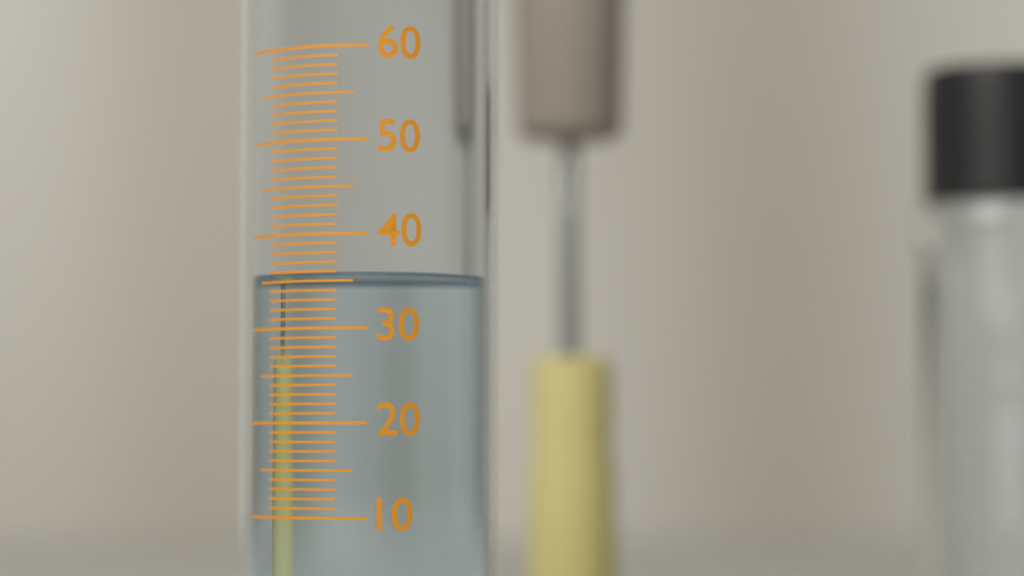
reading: 36 (no unit)
